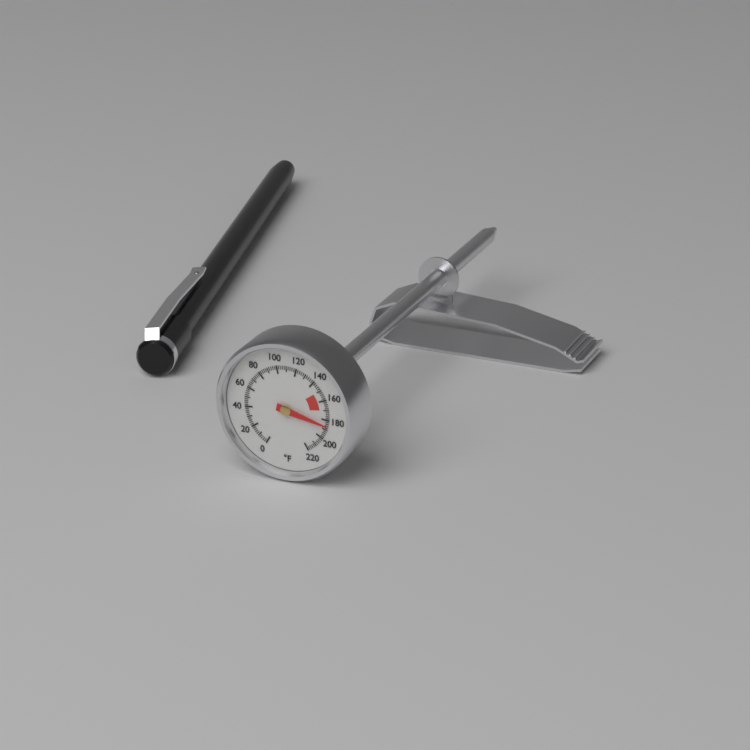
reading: 186 °F
